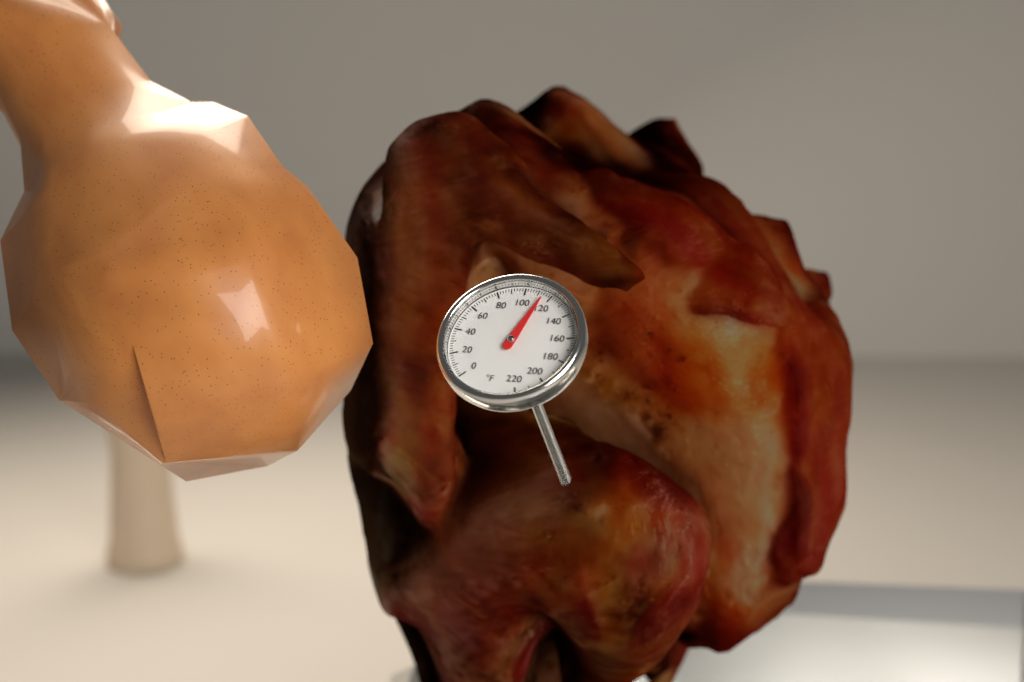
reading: 114 °F
